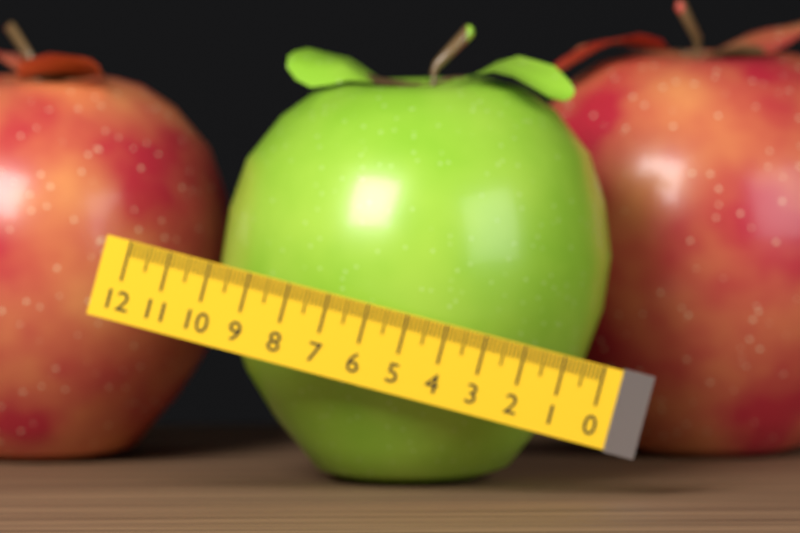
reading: 9.6 (no unit)
